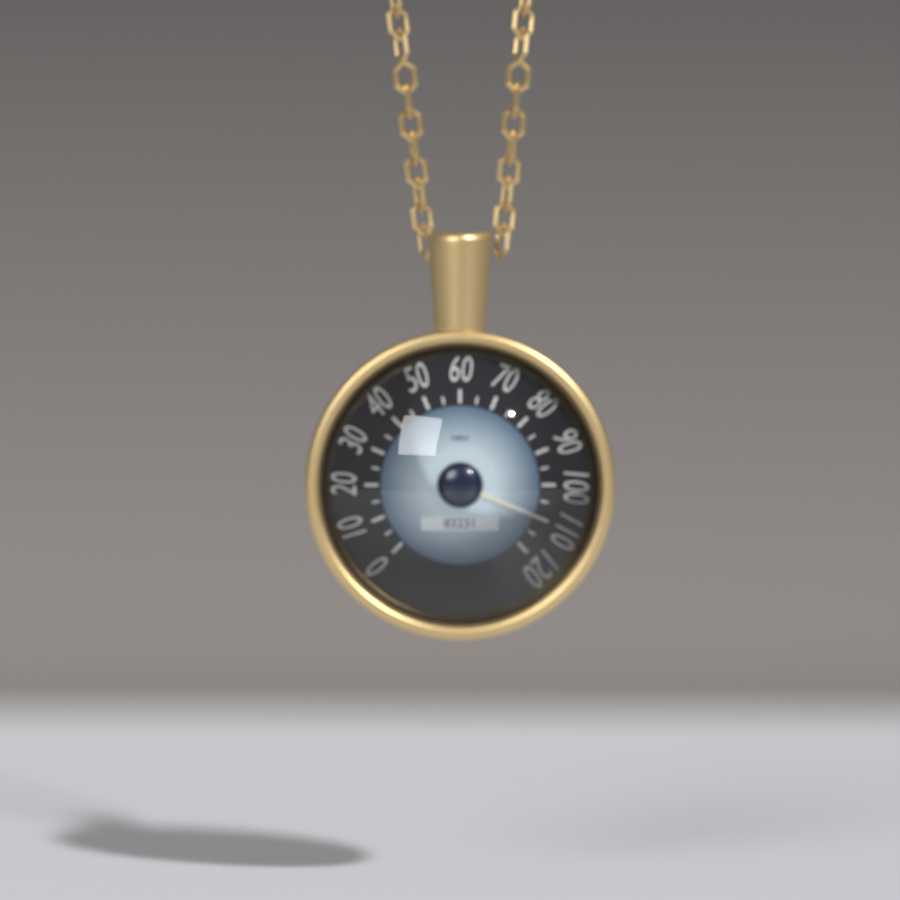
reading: 110 mph
